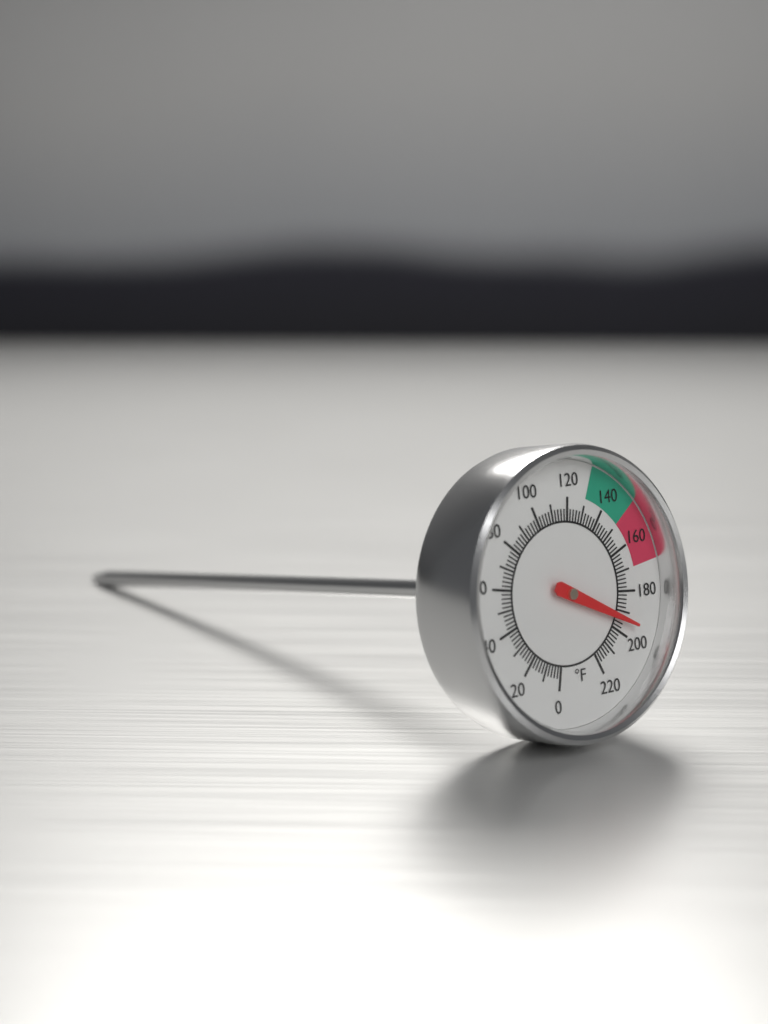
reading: 194 °F
